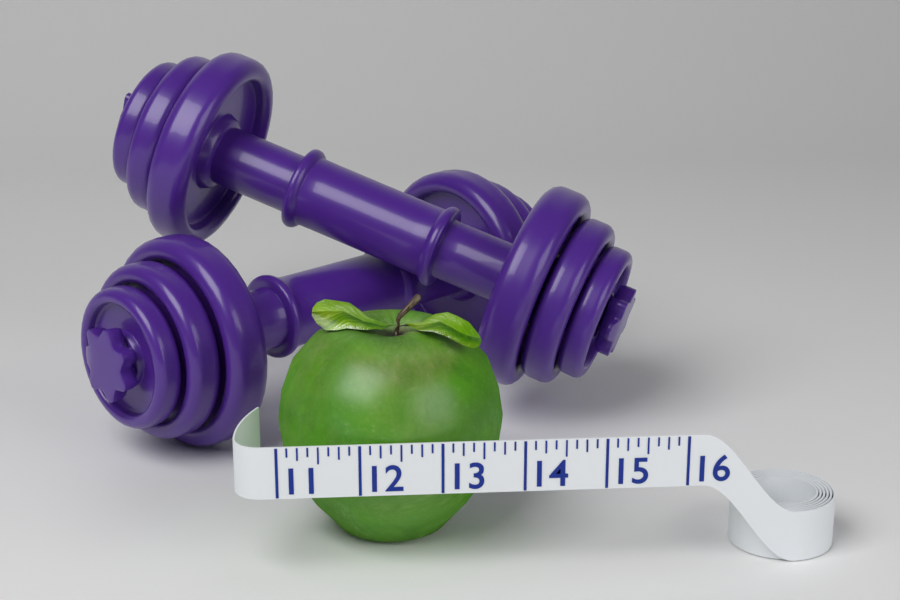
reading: 13.875 (no unit)
